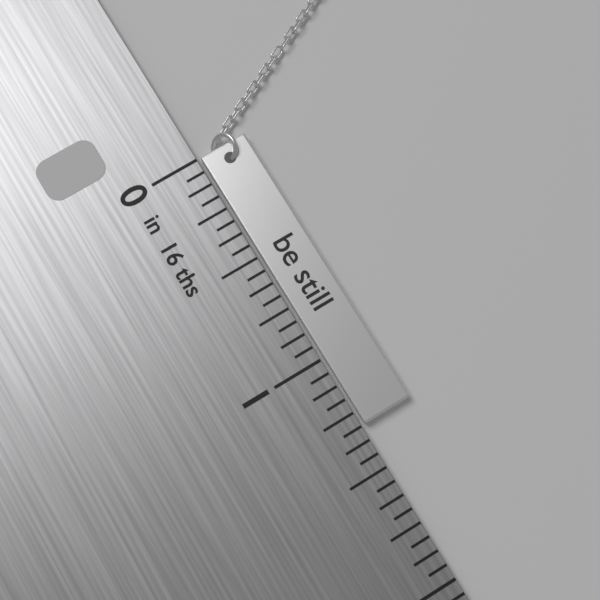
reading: 1.3125 in
